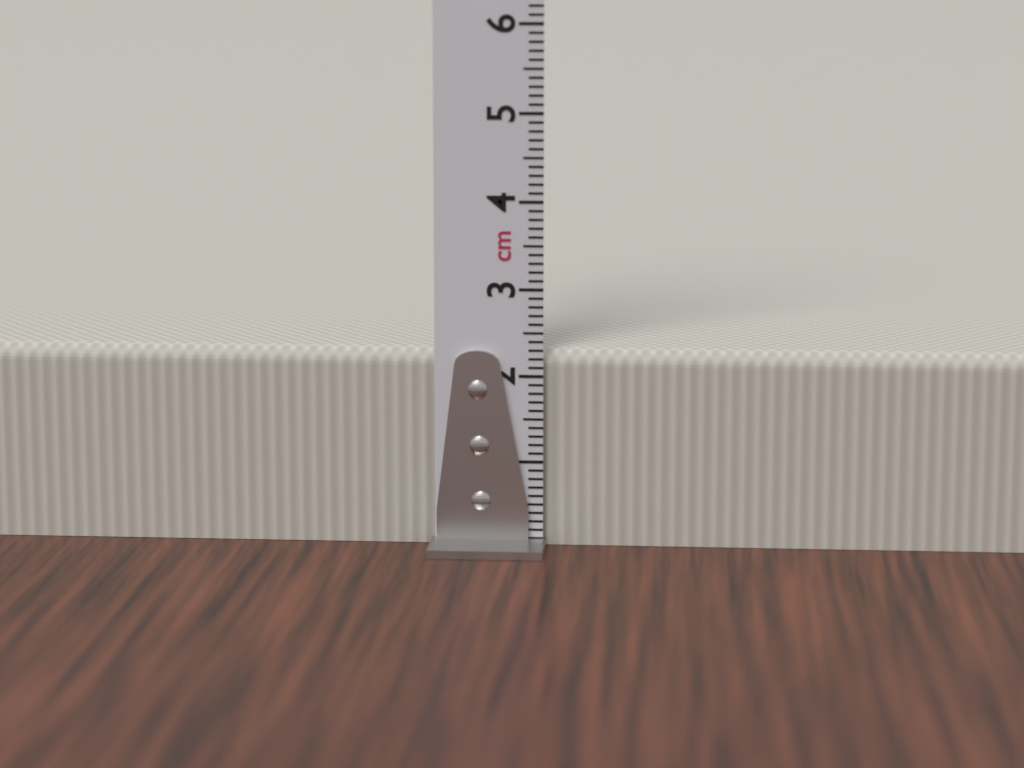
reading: 2.3 cm
